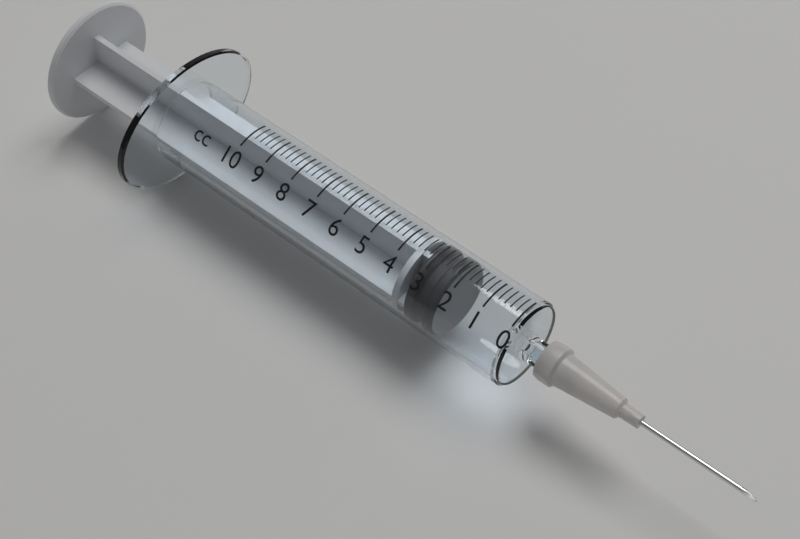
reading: 2.2 cc
